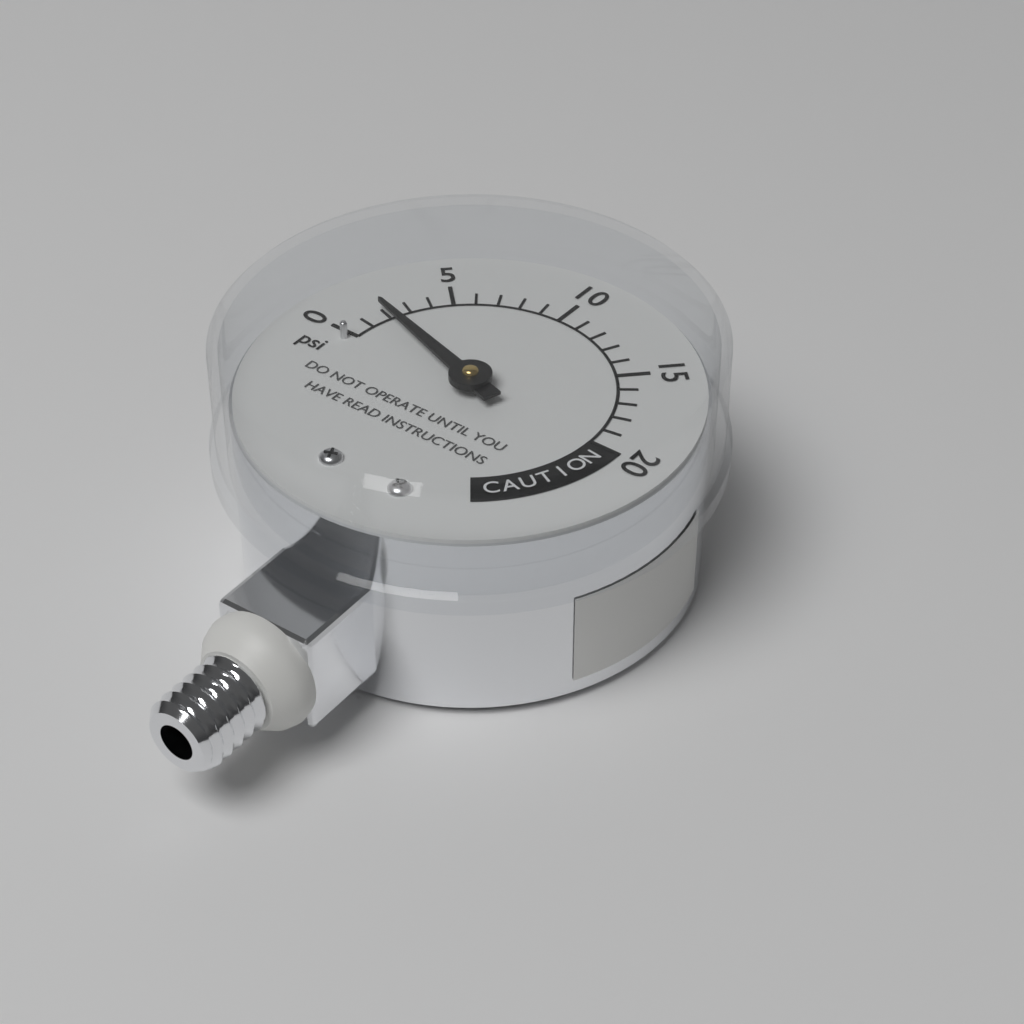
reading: 2 psi
